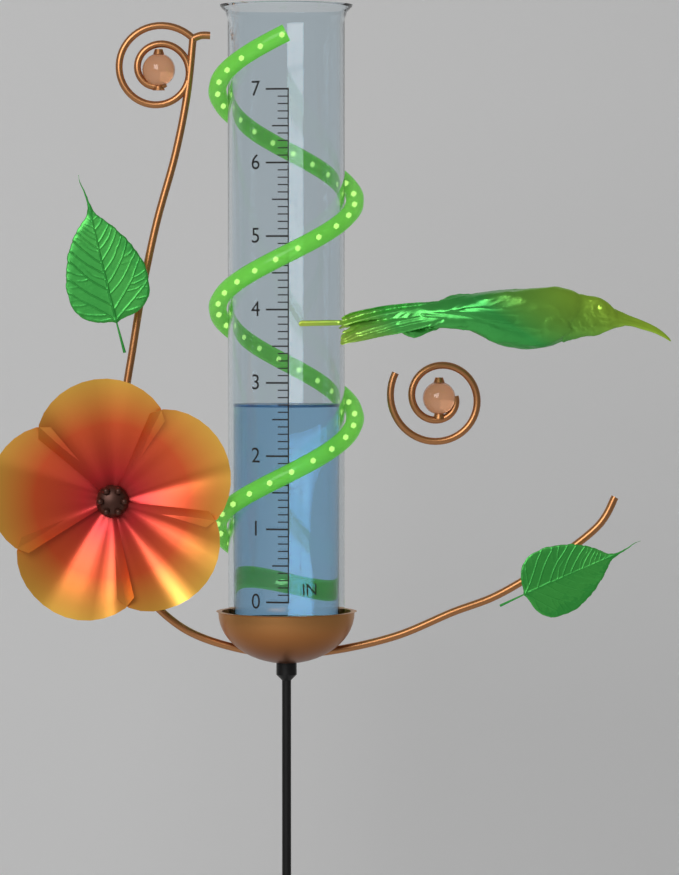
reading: 2.7 in
